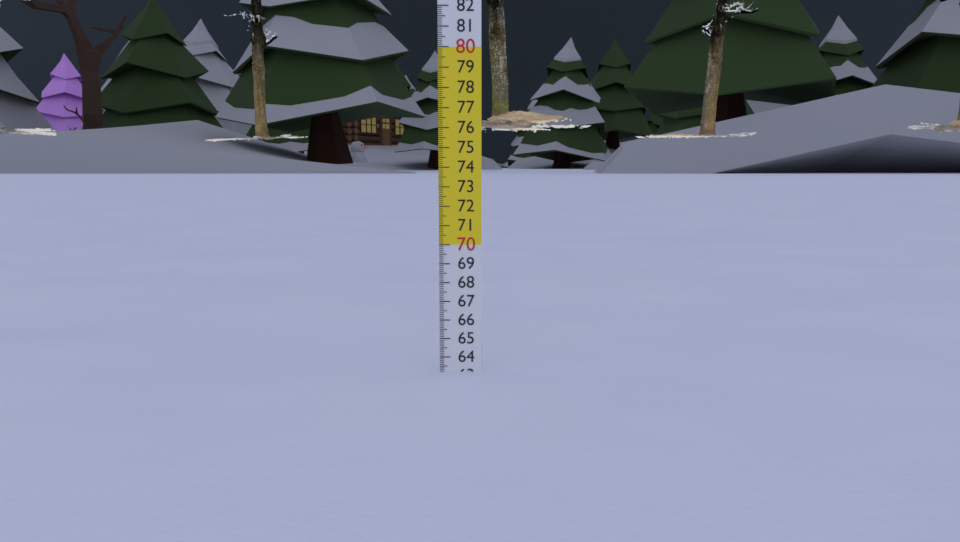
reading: 63.2 cm
